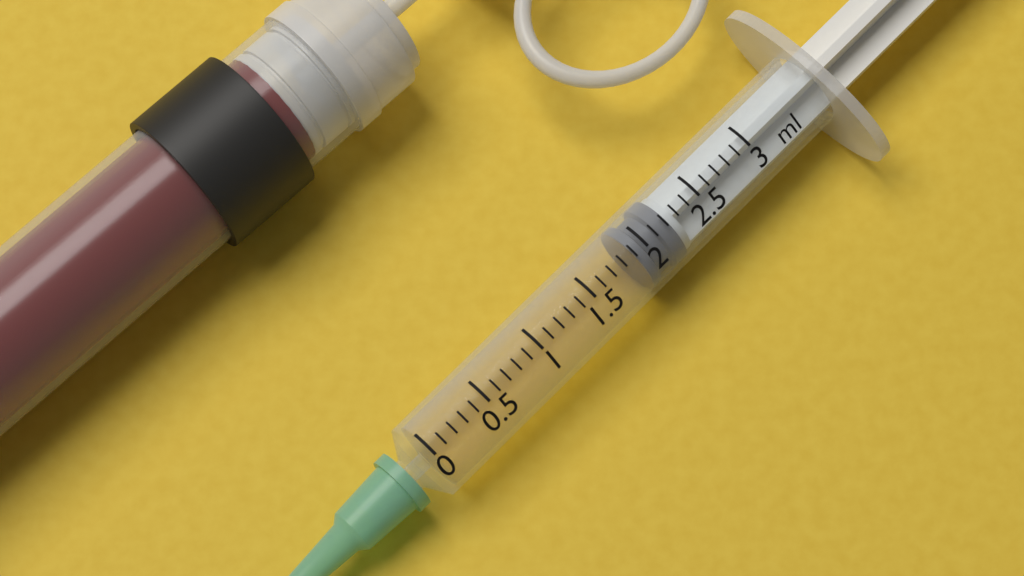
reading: 1.9 ml
